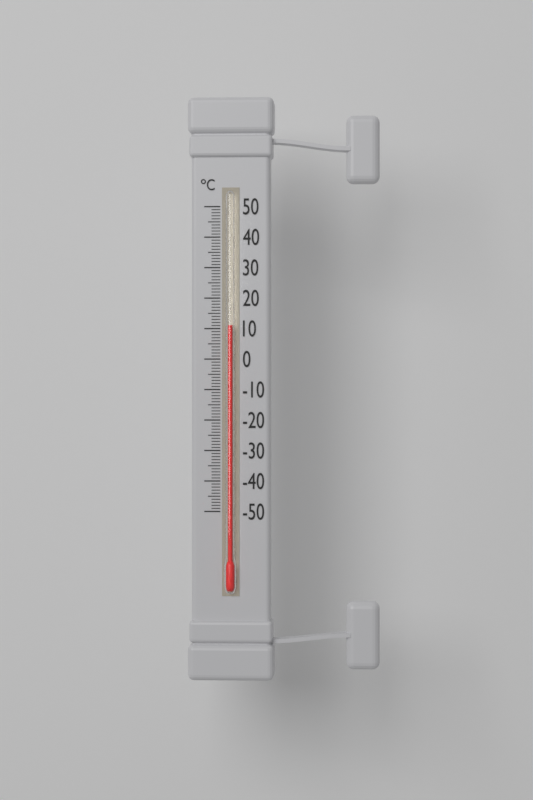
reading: 11 °C
